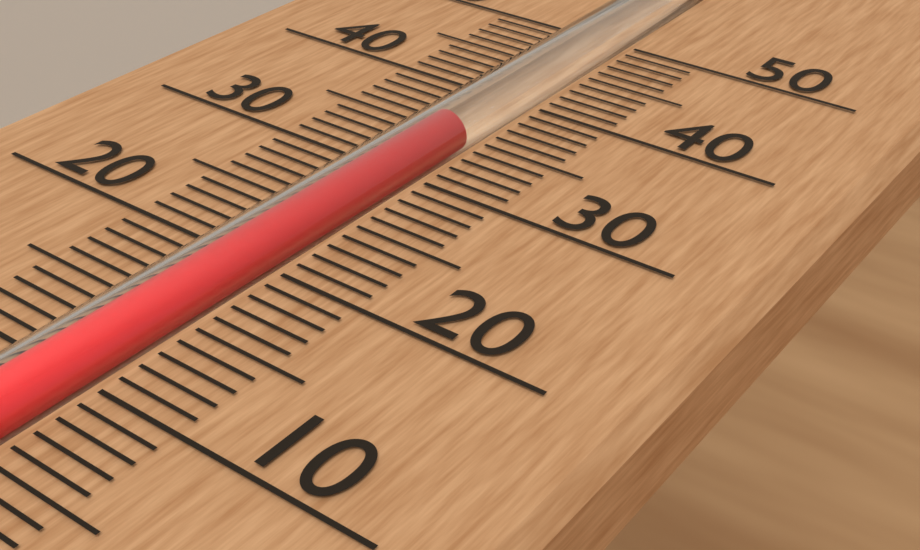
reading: 35 (no unit)
